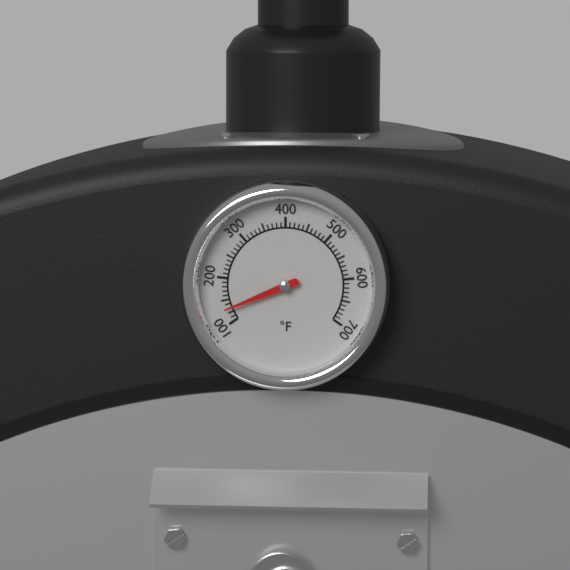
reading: 130 °F
